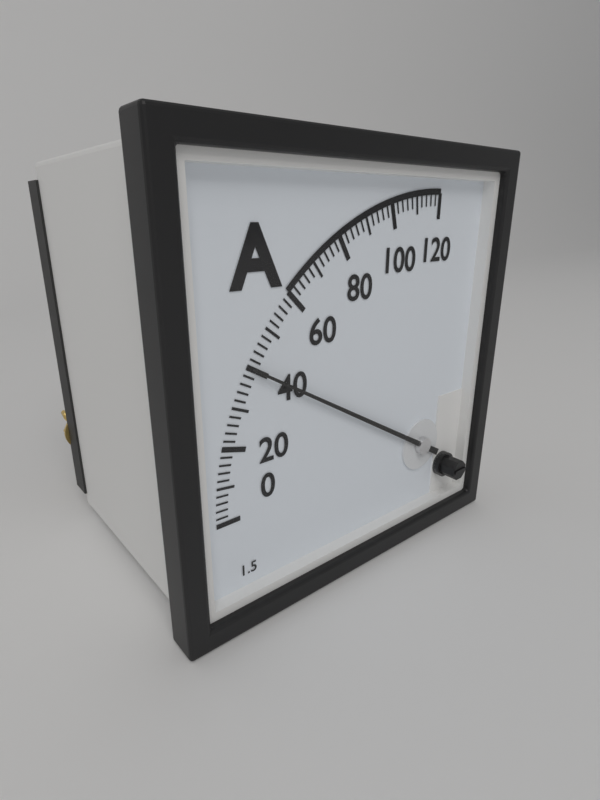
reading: 40 A
